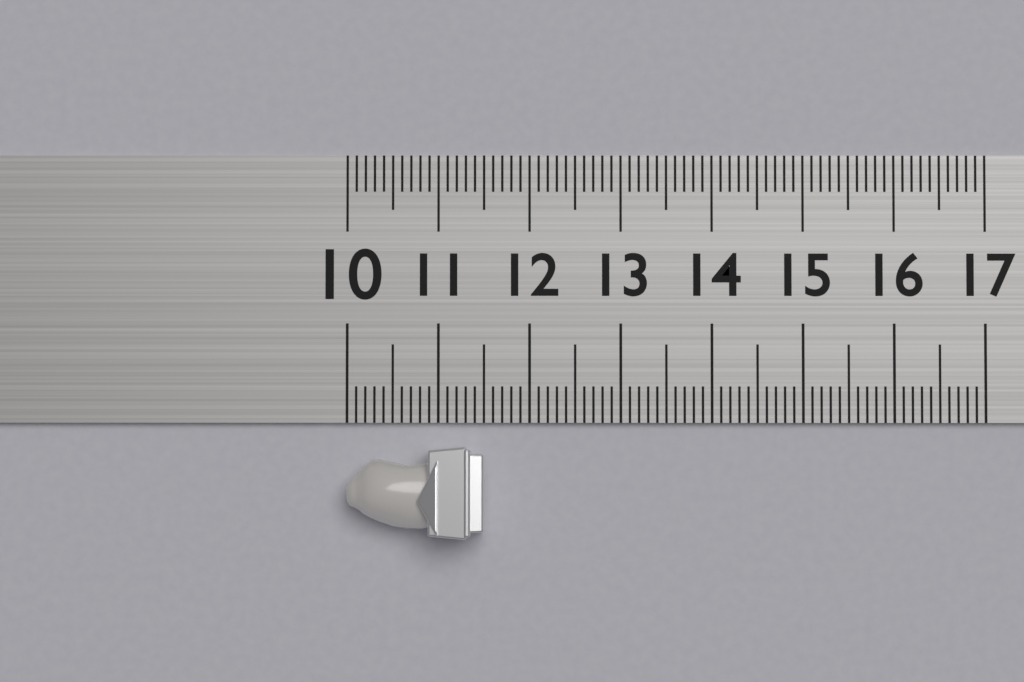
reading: 11.5 (no unit)
